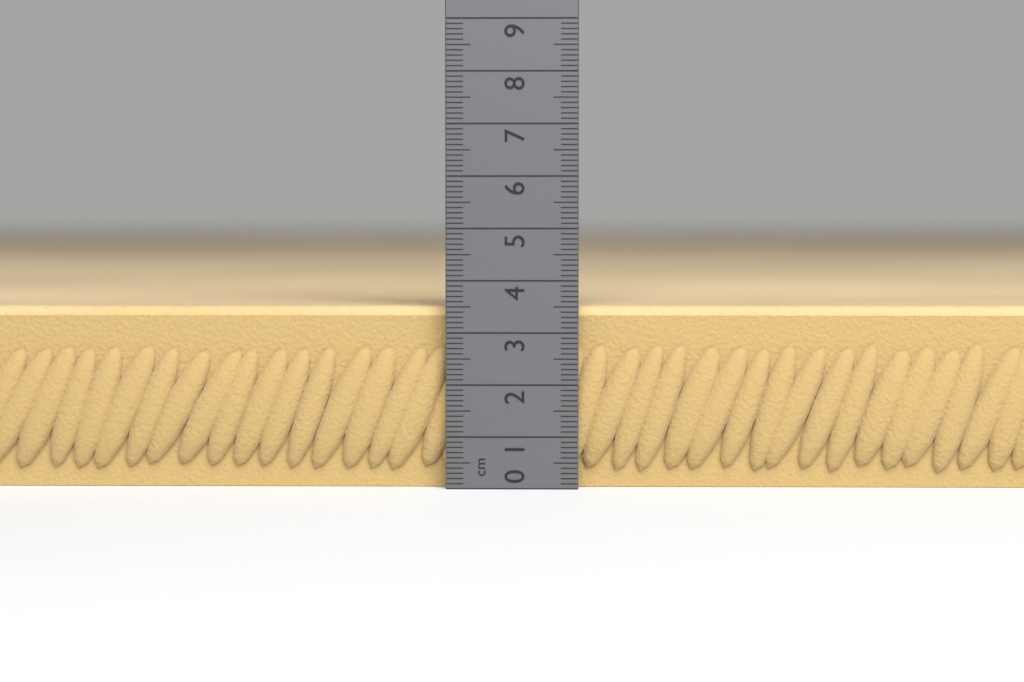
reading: 3.5 cm
